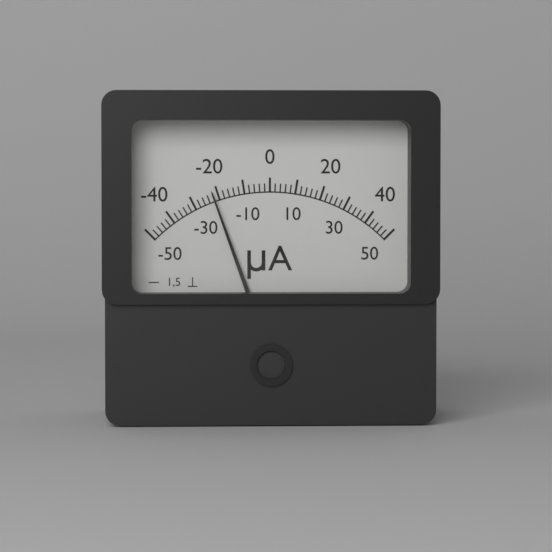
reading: -22 µA
